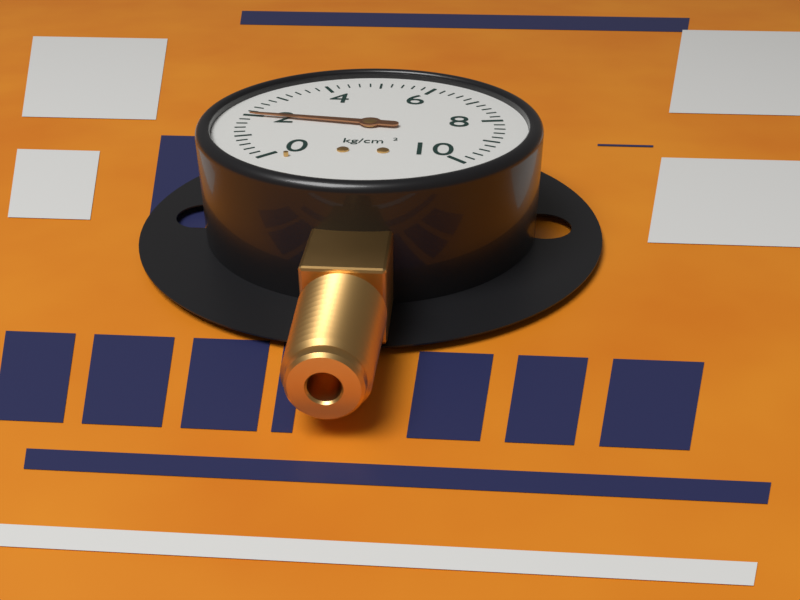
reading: 2.0 kg/cm²
